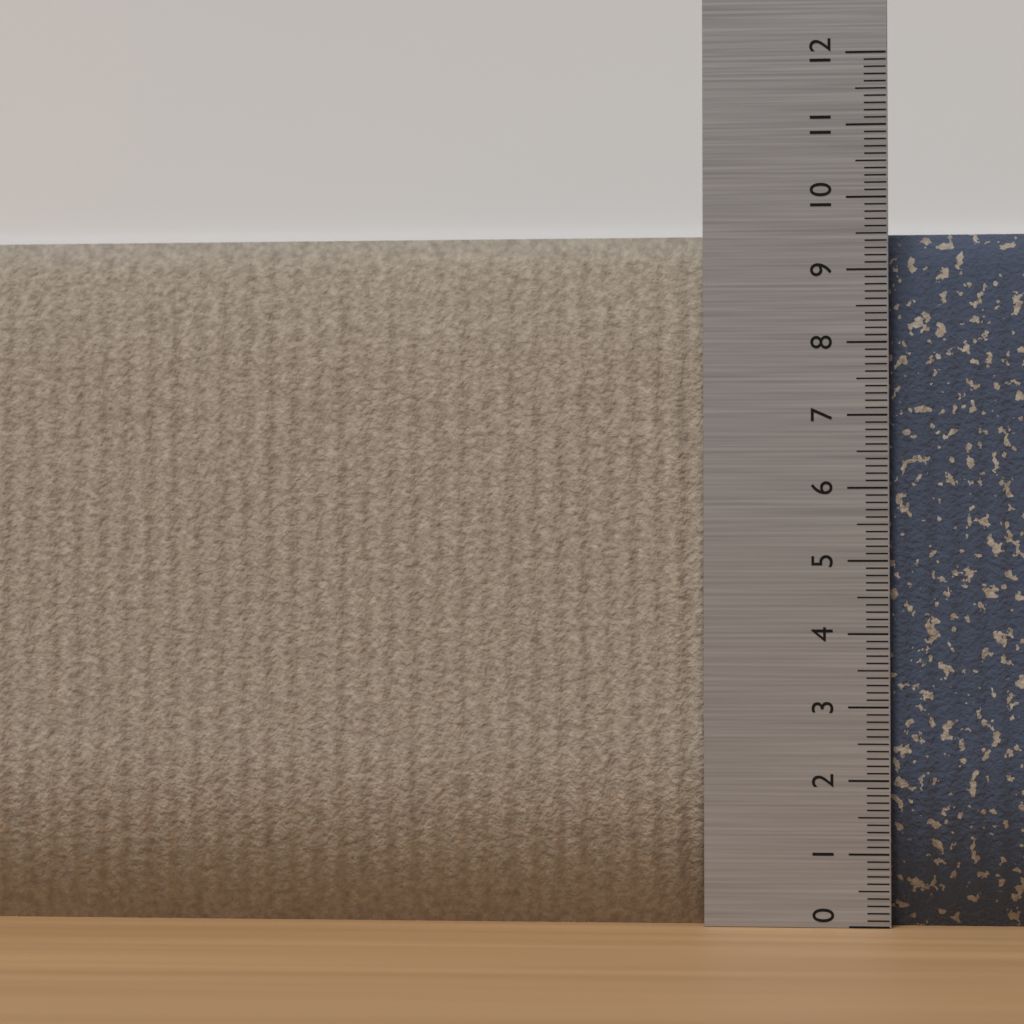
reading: 9.6 (no unit)
